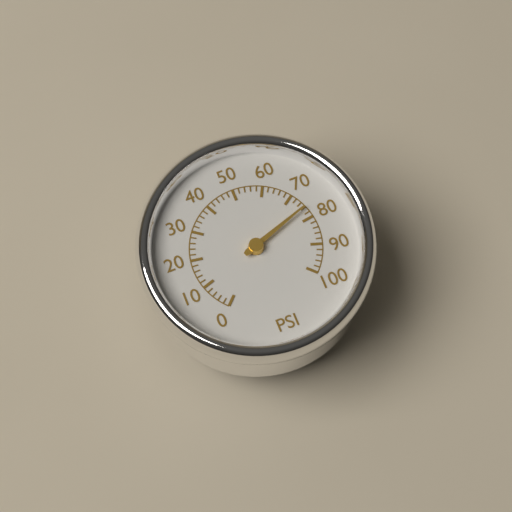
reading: 76 psi
